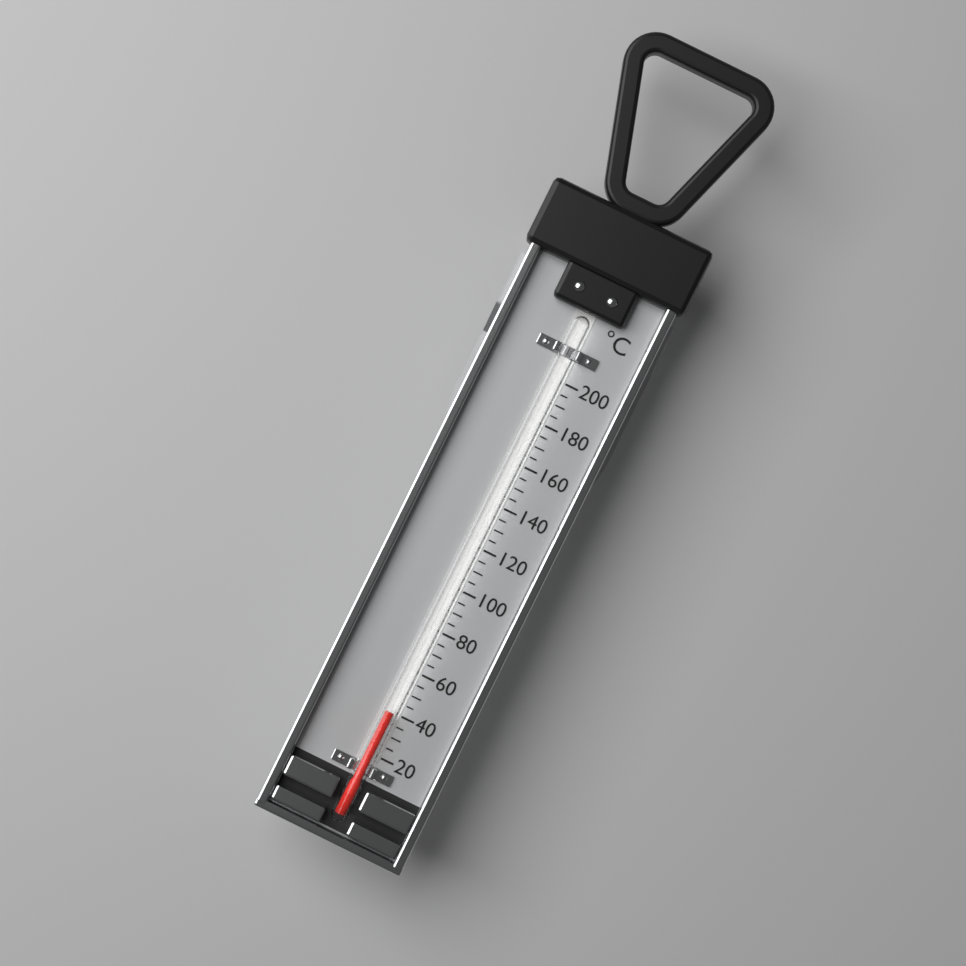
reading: 40 °C
